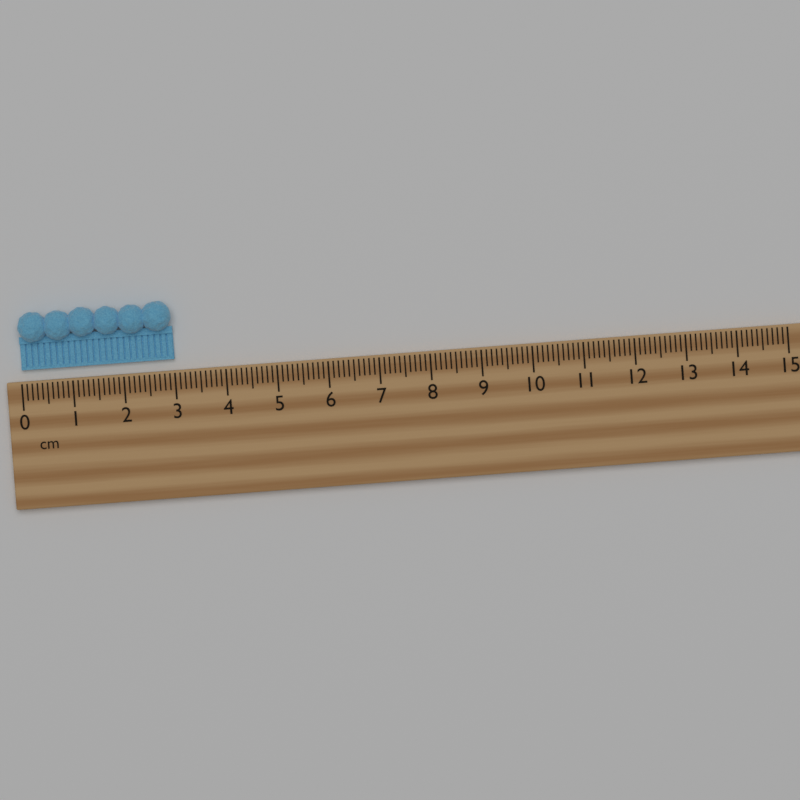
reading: 3.0 cm
